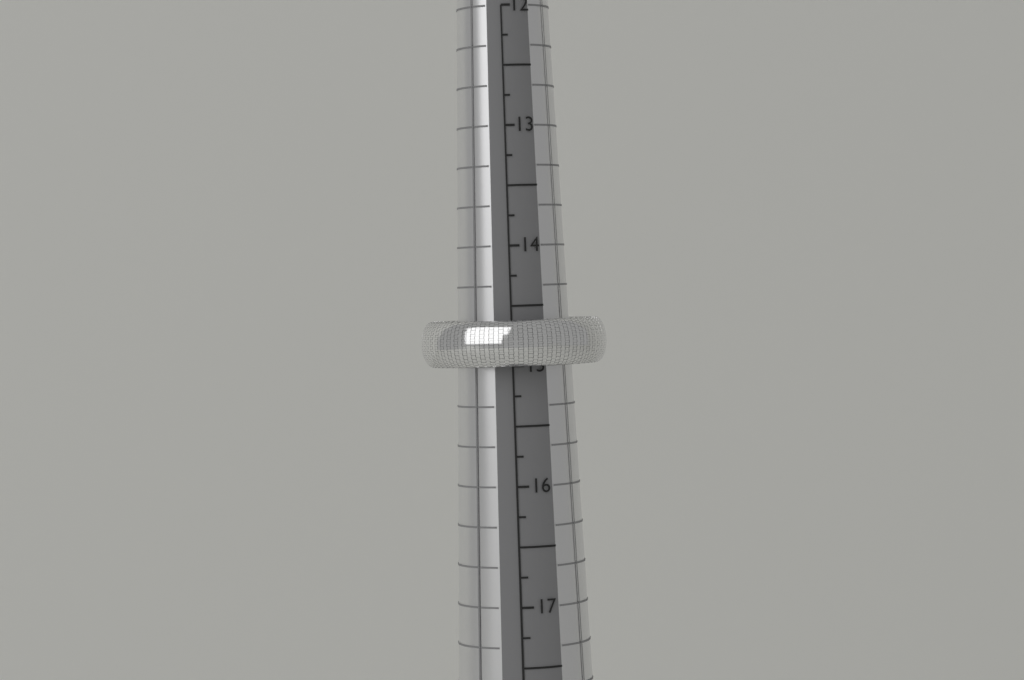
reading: 15.00 mm
